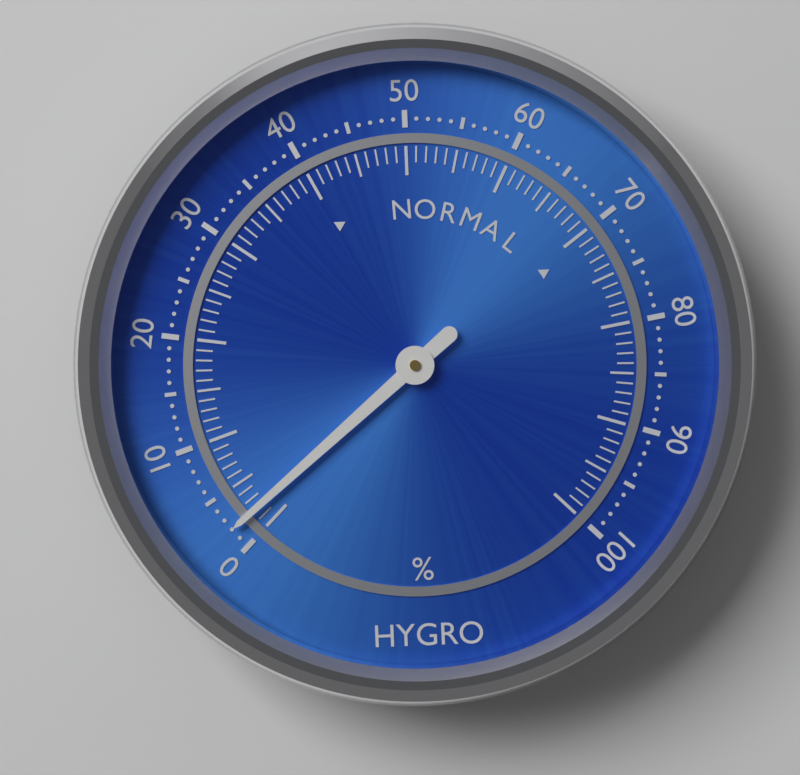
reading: 2 %
